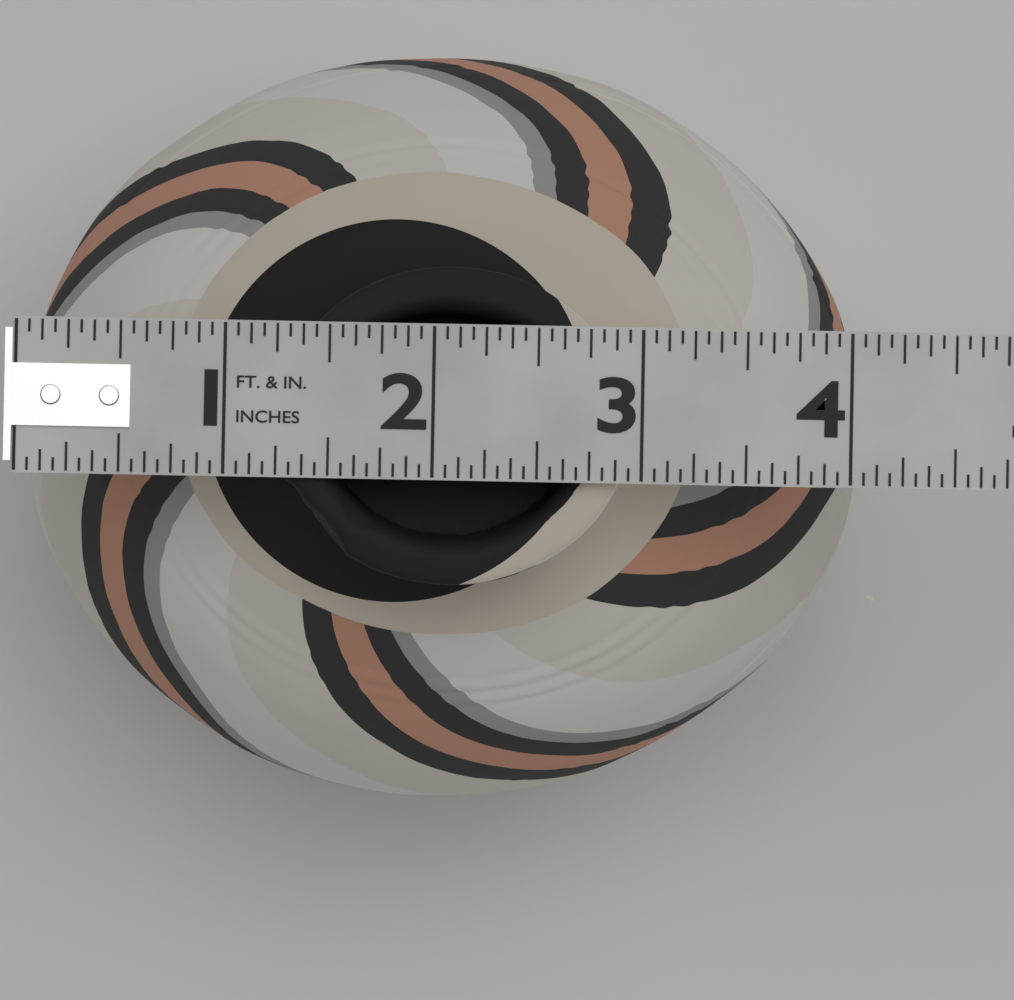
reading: 4.1250 in
